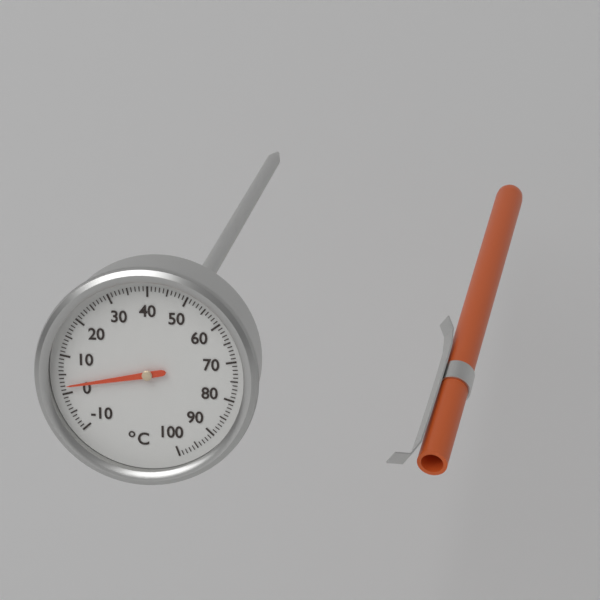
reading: 2 °C
